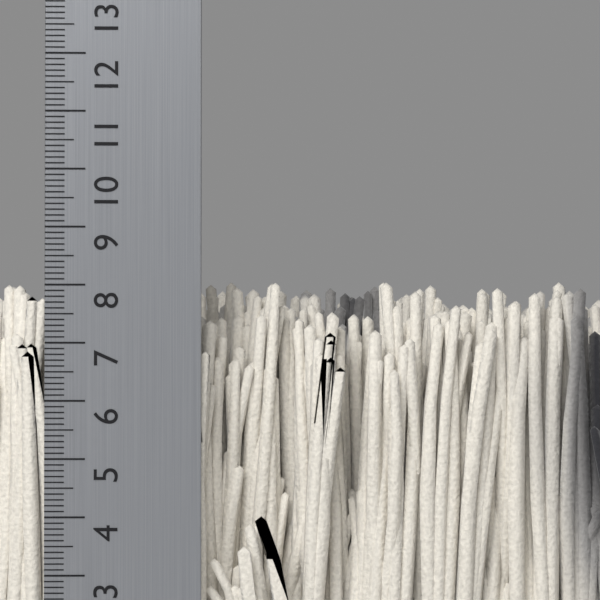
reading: 8.2 cm
